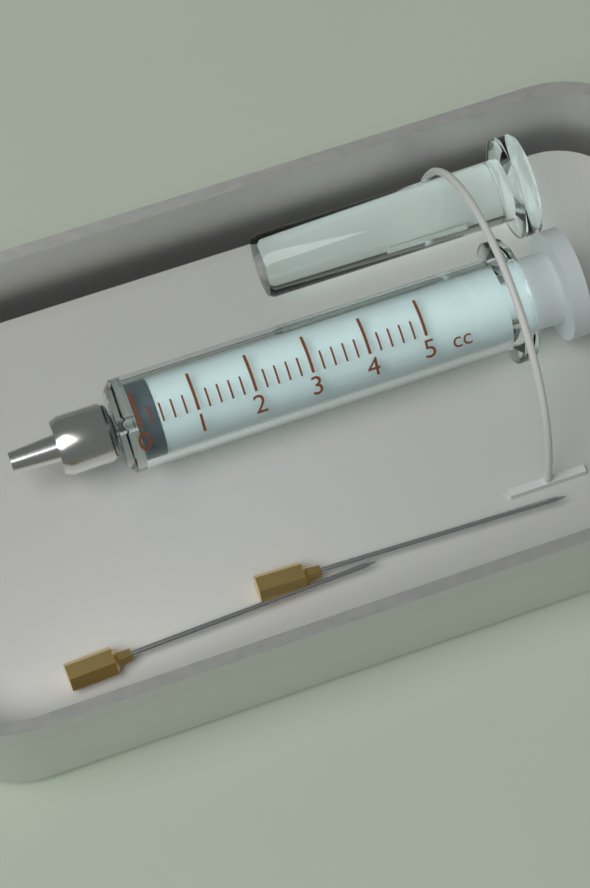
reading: 0.0 cc
